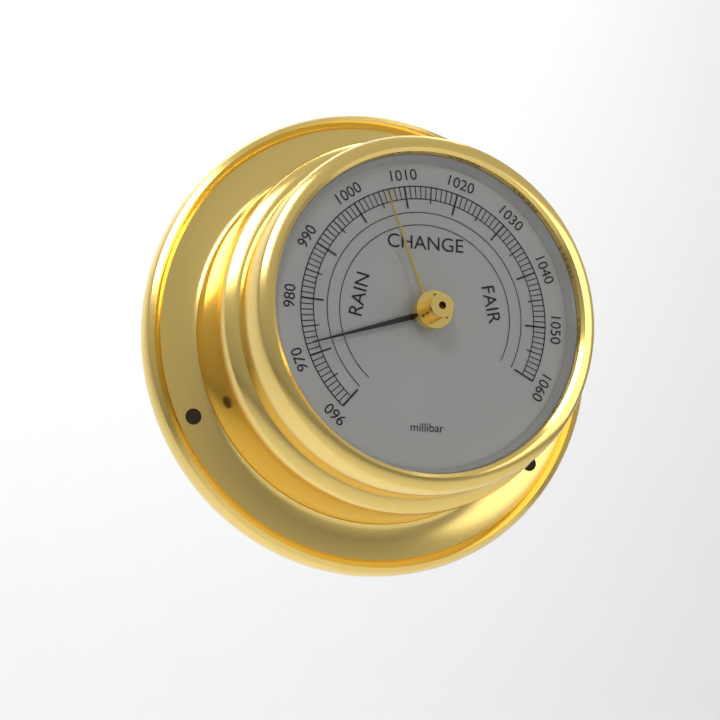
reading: 972 millibar
